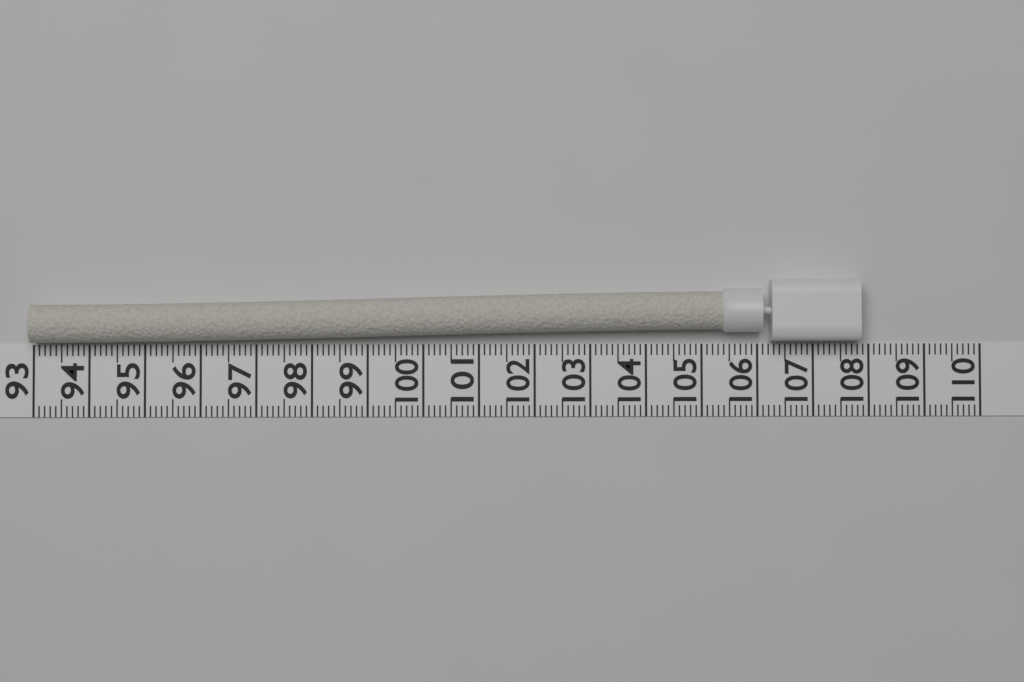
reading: 107.8 (no unit)
